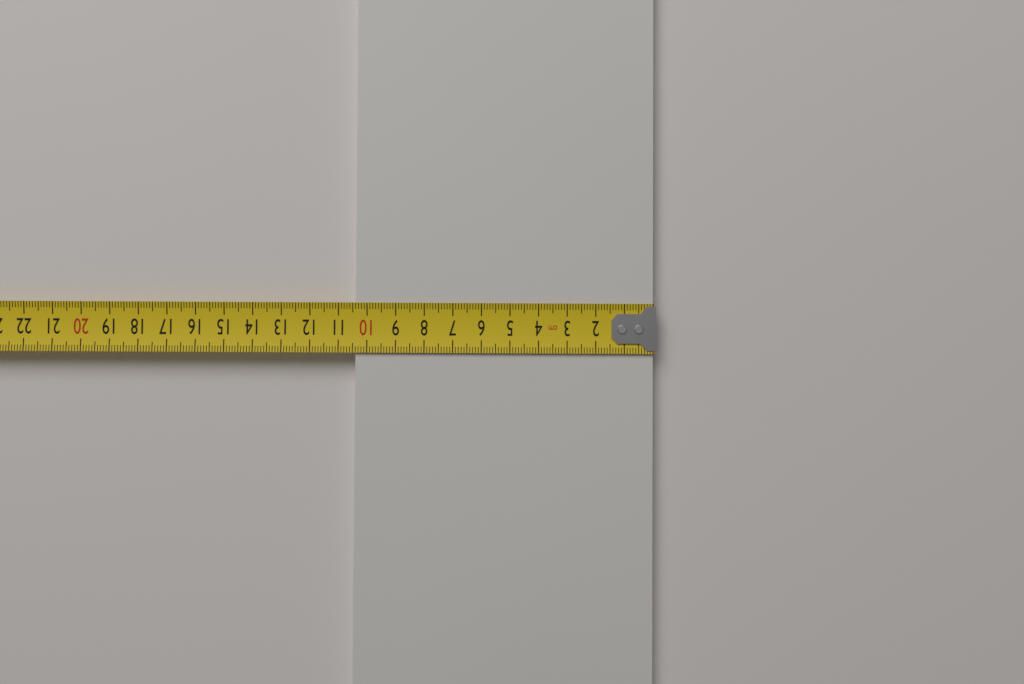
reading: 10.4 cm
